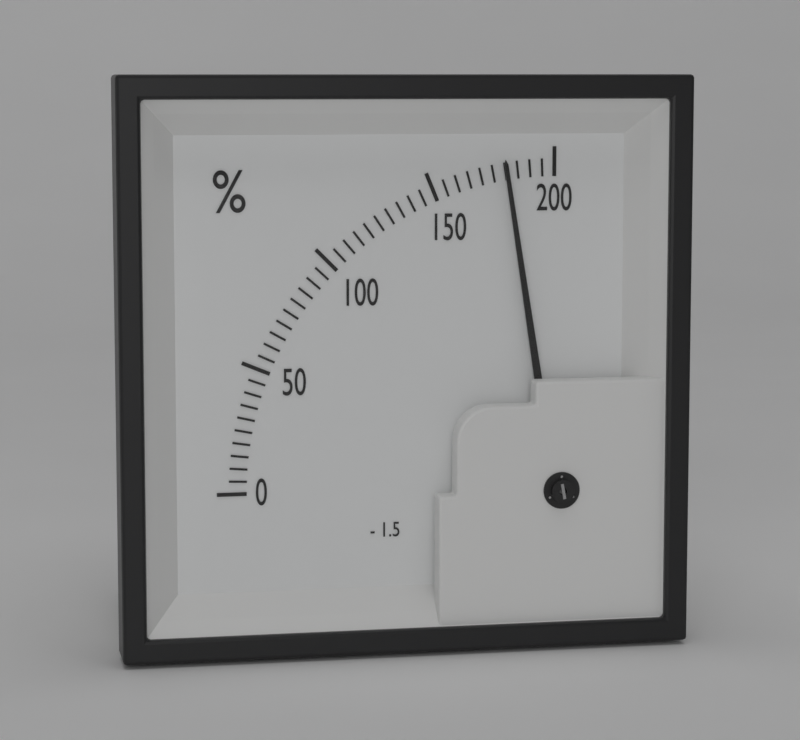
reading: 180 %
